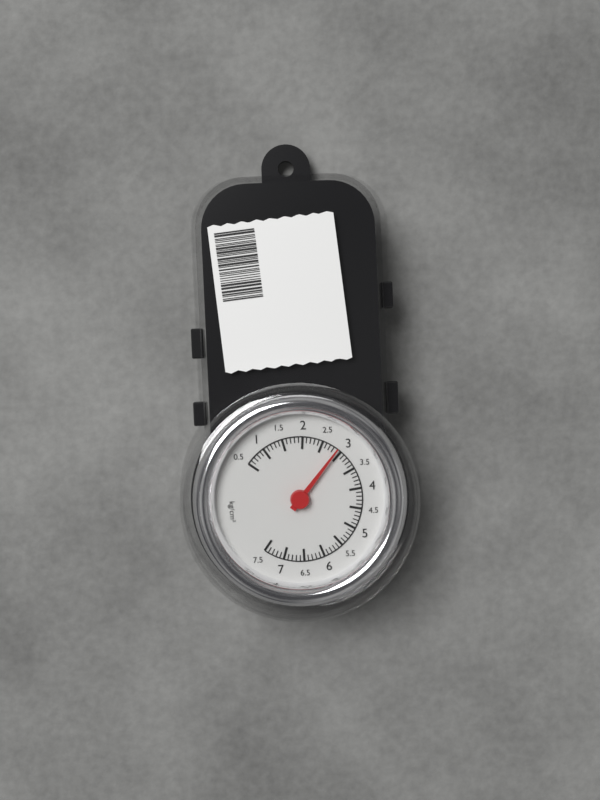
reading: 2.9 kg/cm²
